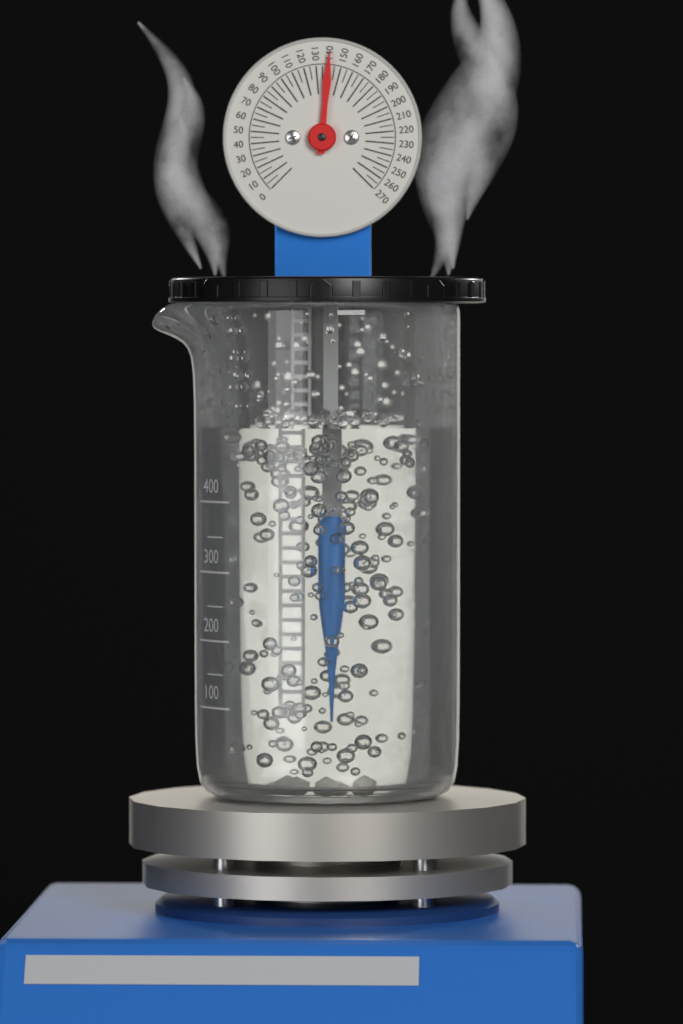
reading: 140 (no unit)
